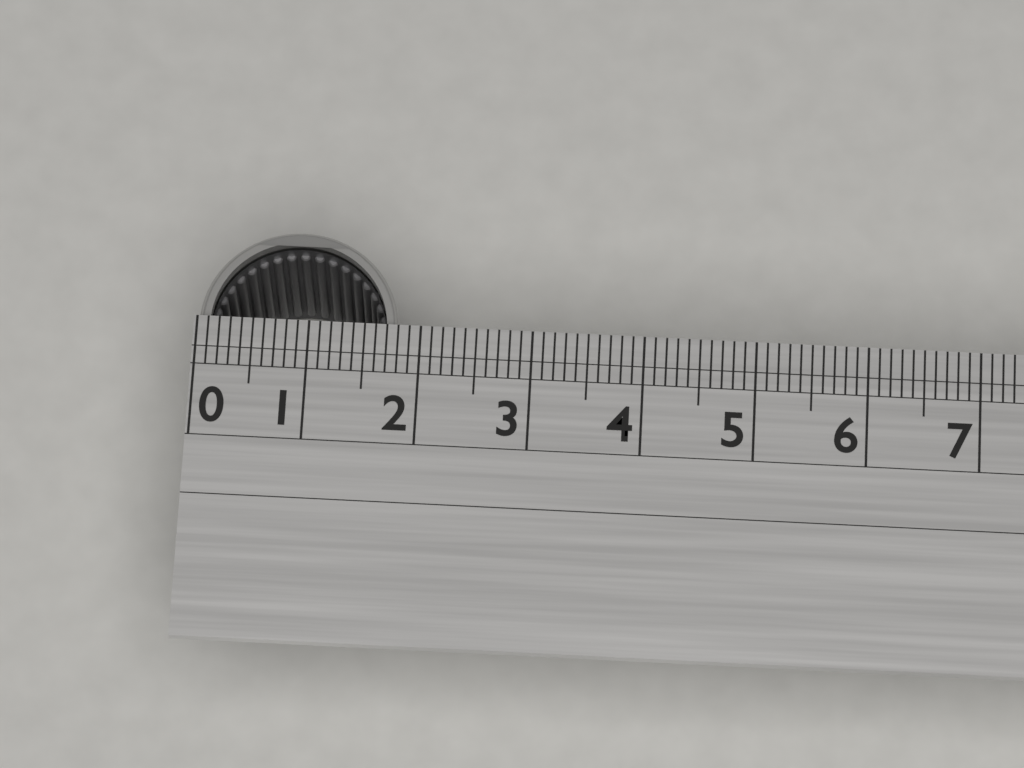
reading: 1.8 (no unit)
